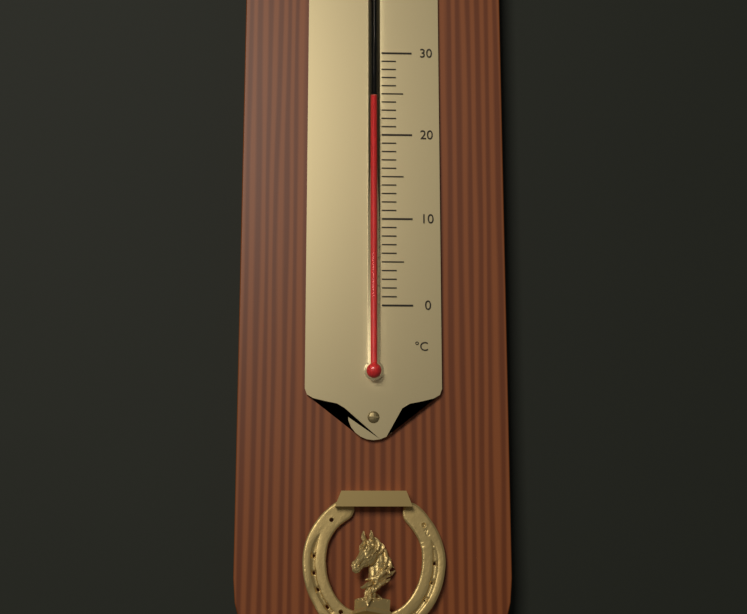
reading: 24 °C
